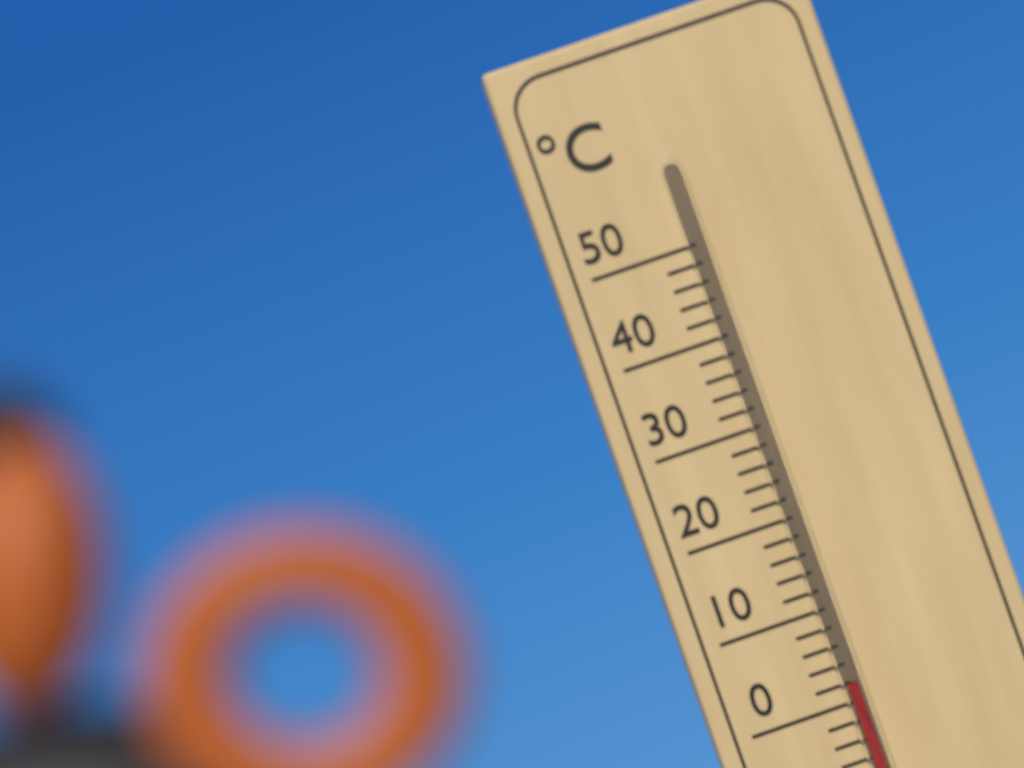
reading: 2 °C
